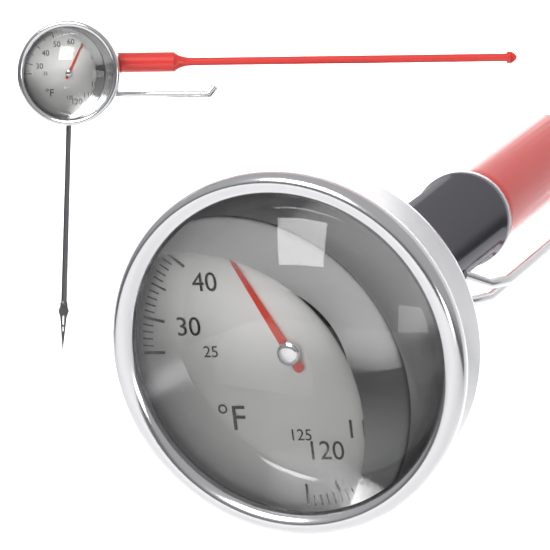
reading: 48 °F
